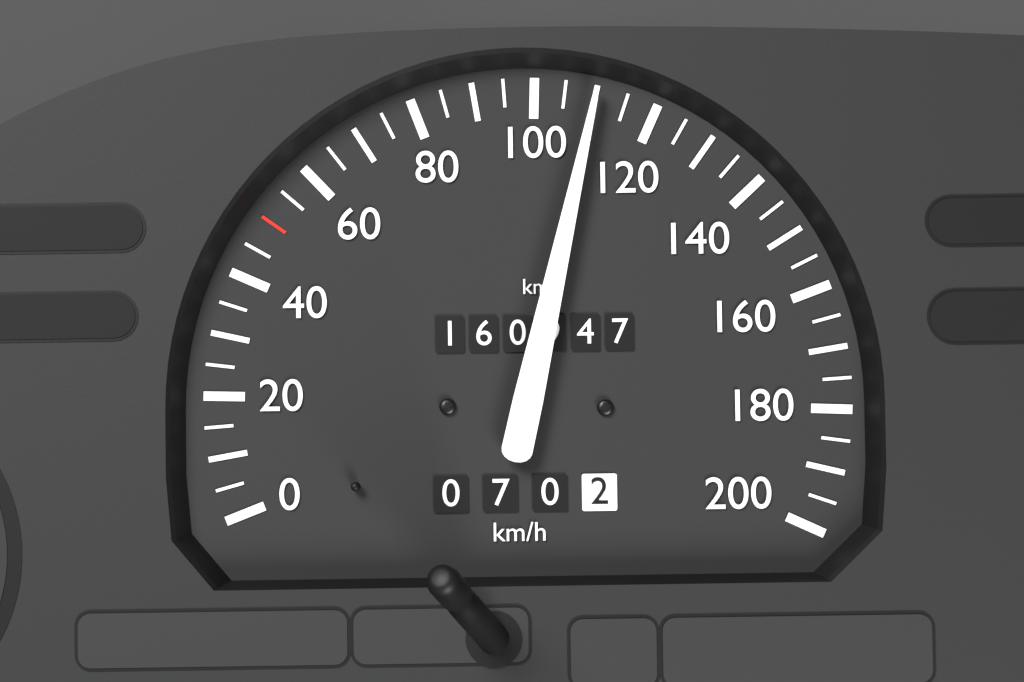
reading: 110 km/h
